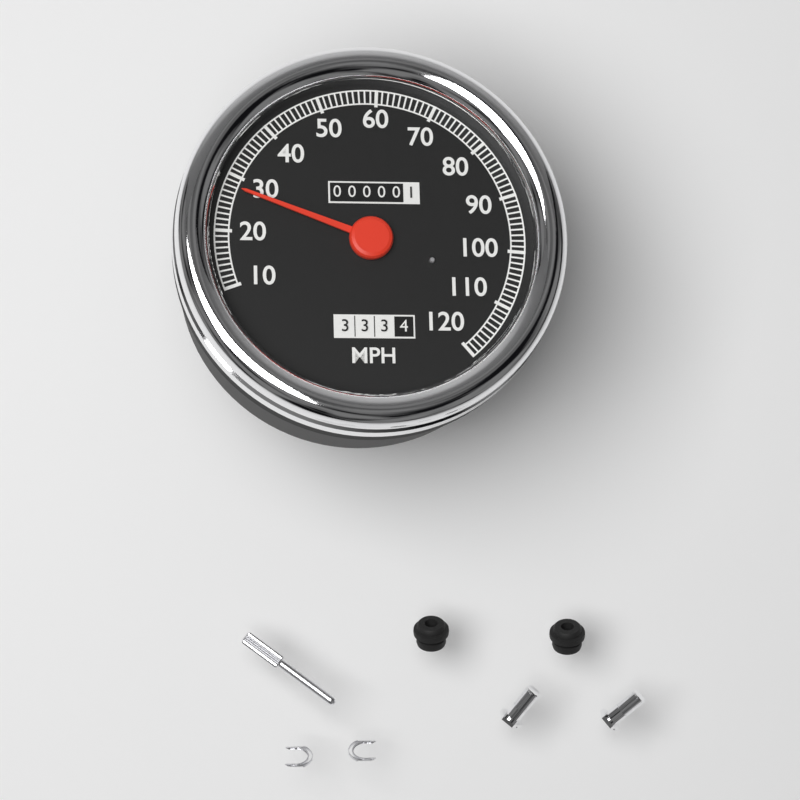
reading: 28 MPH
